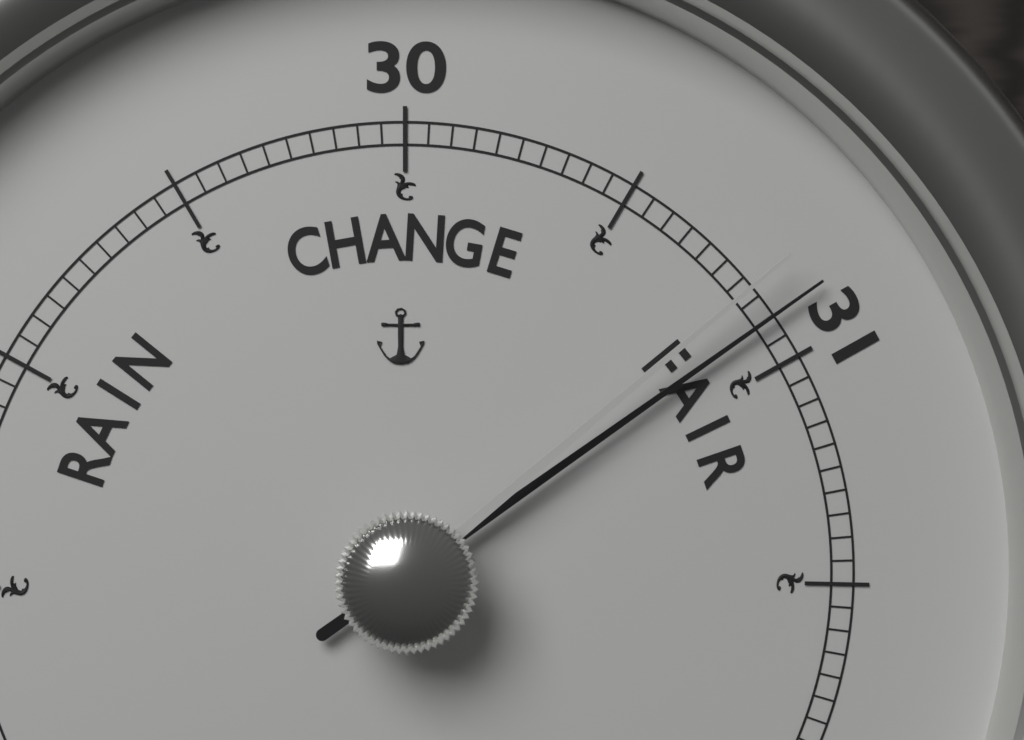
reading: 30.90 (no unit)
